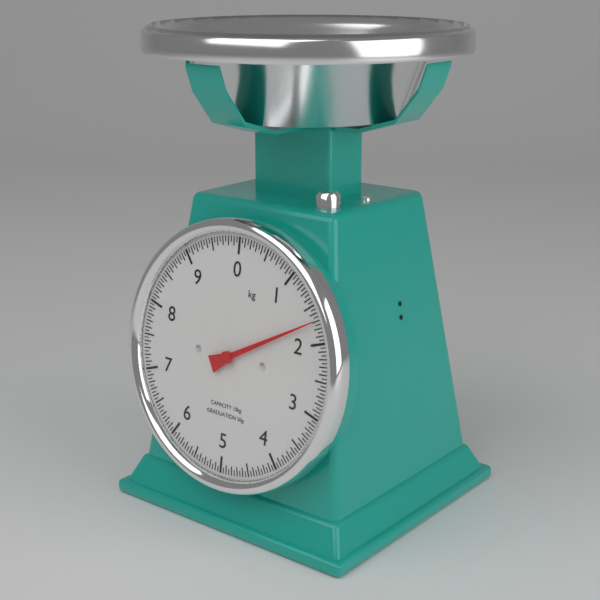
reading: 1.70 kg
